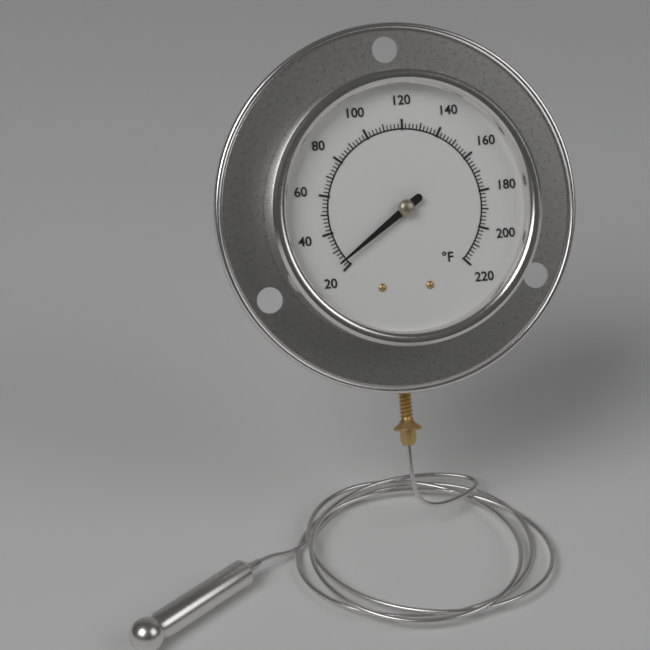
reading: 24 °F
